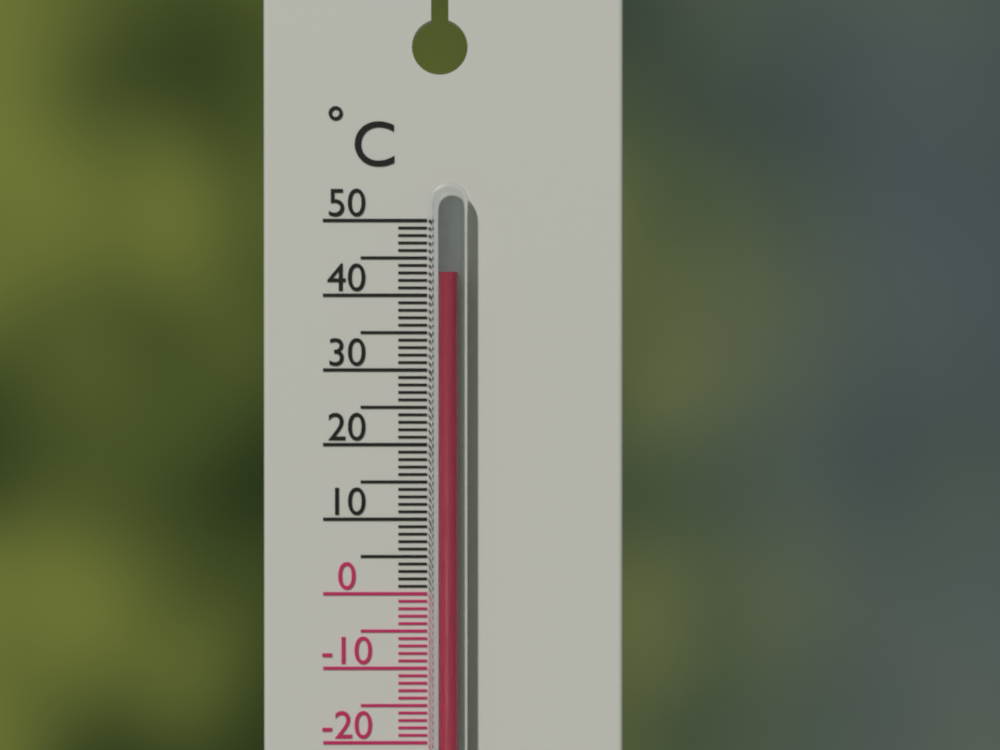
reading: 43 °C
